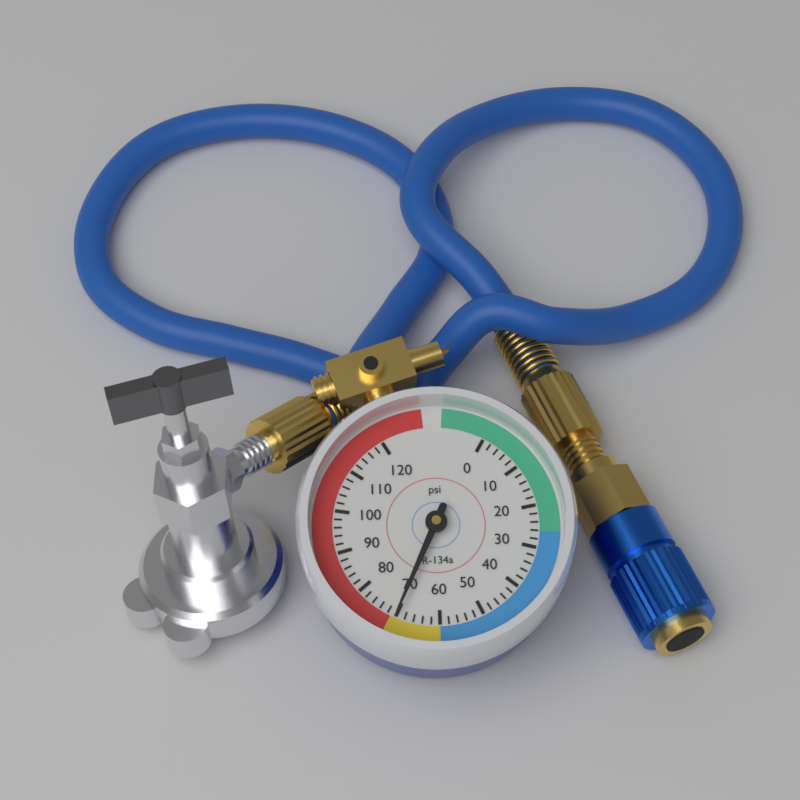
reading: 70 psi
